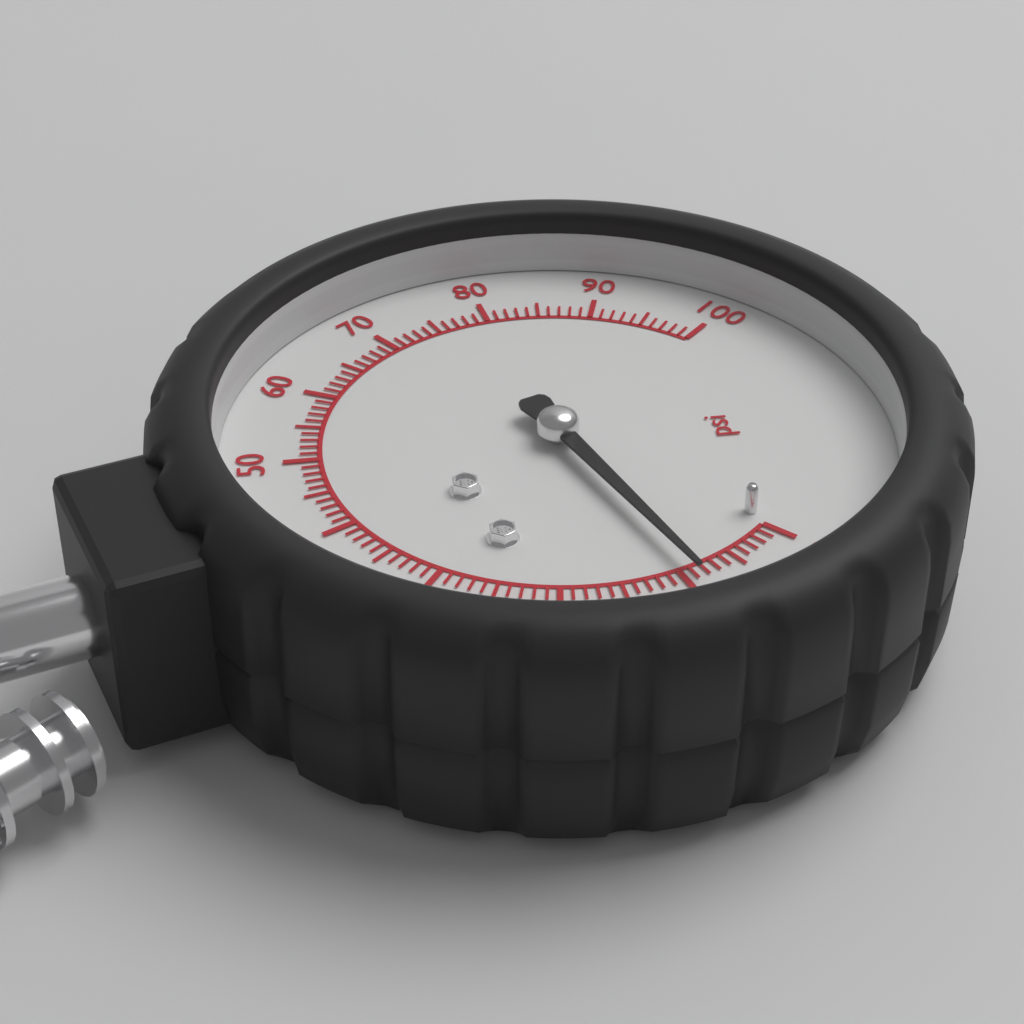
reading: 9 psi
